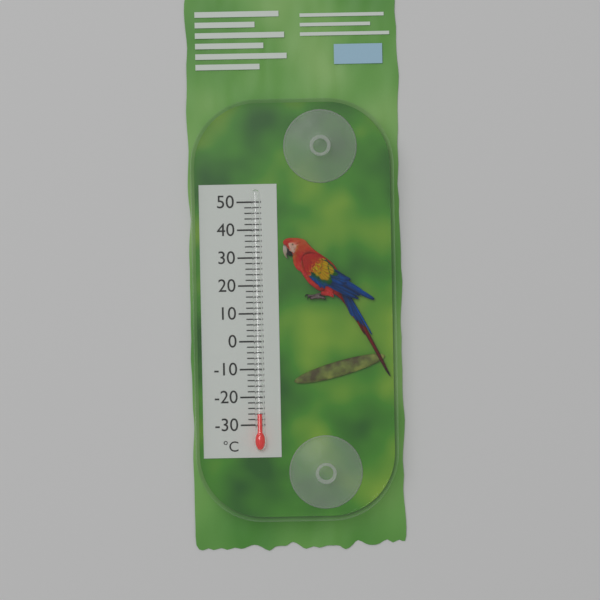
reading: -26 °C
